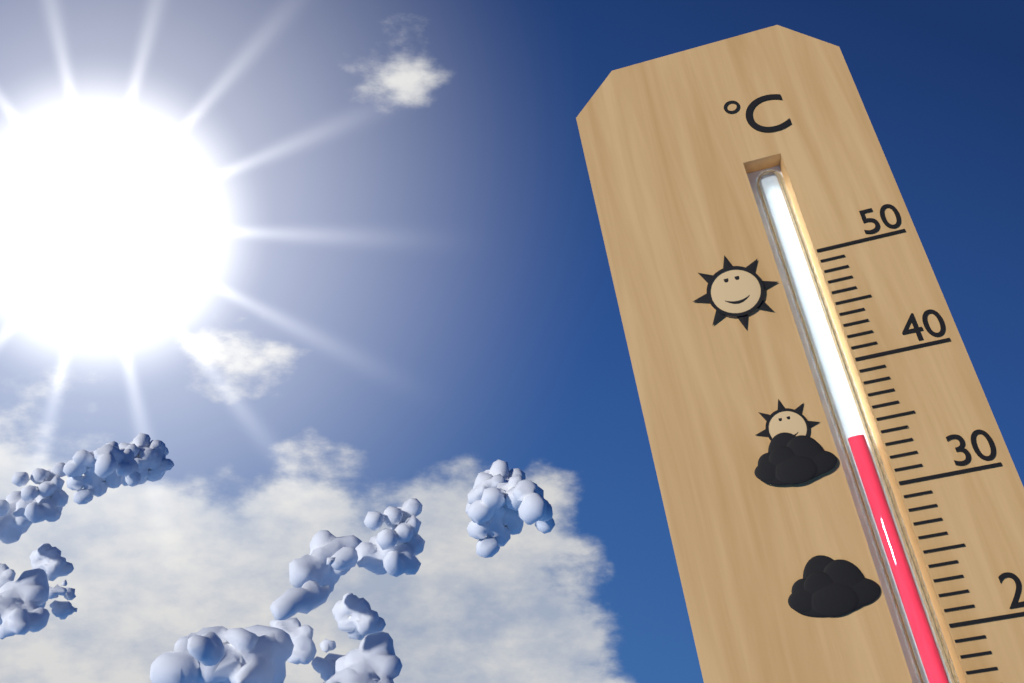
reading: 34 °C
